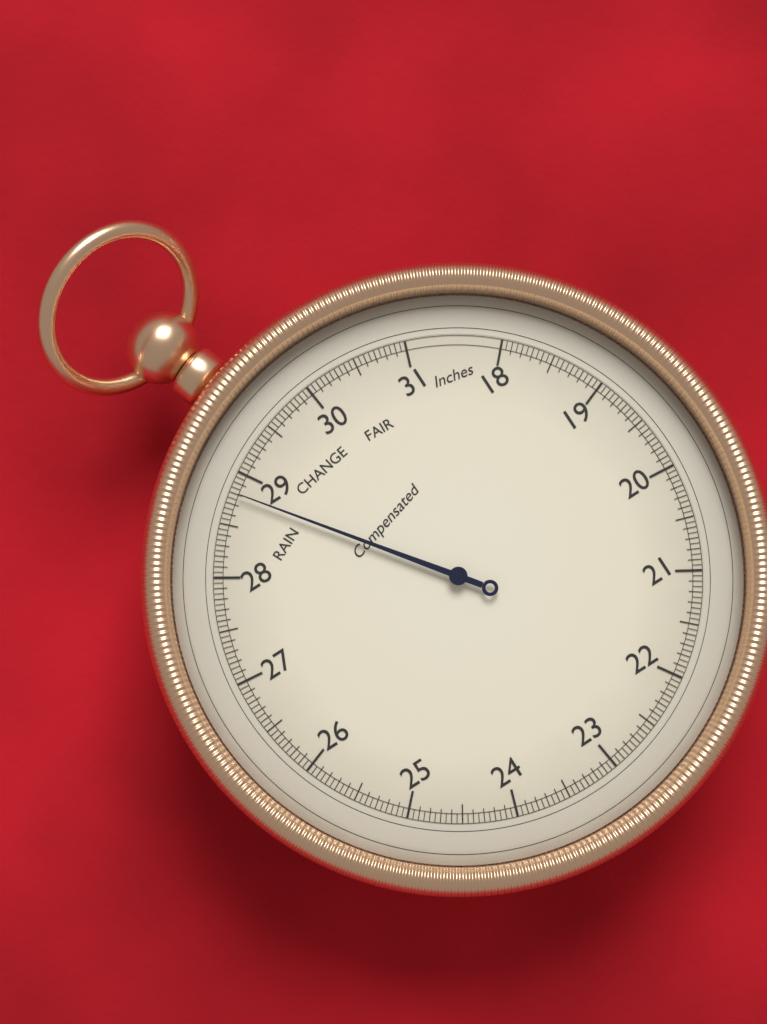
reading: 28.80 inHg
